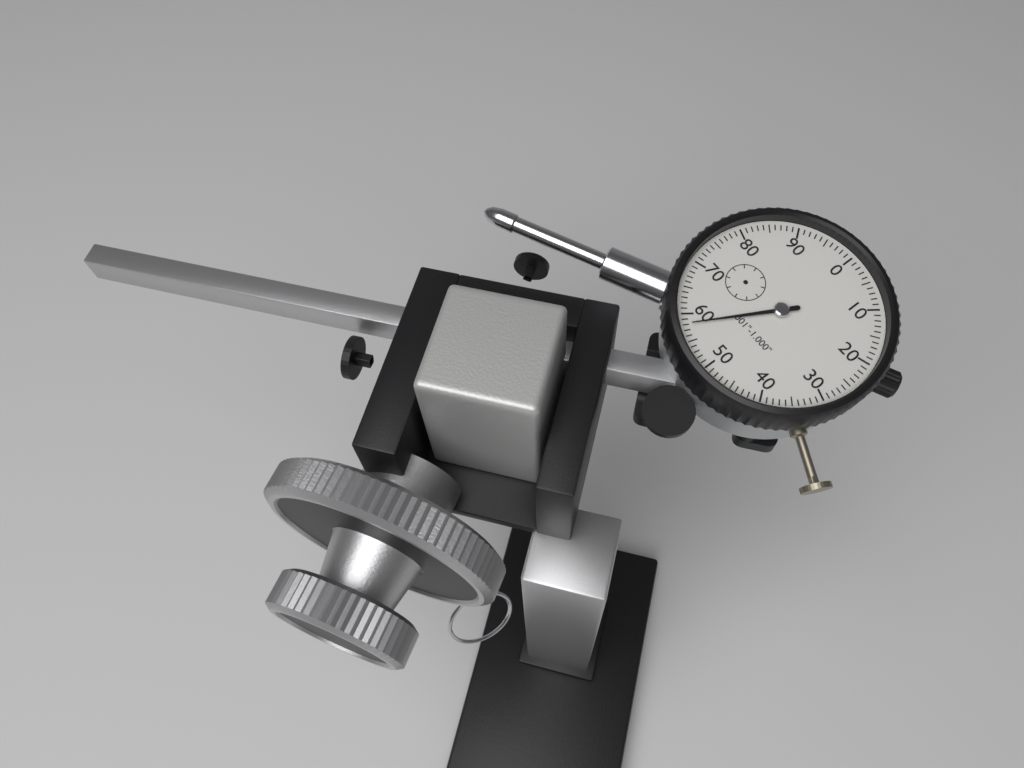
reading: 0.058 in
